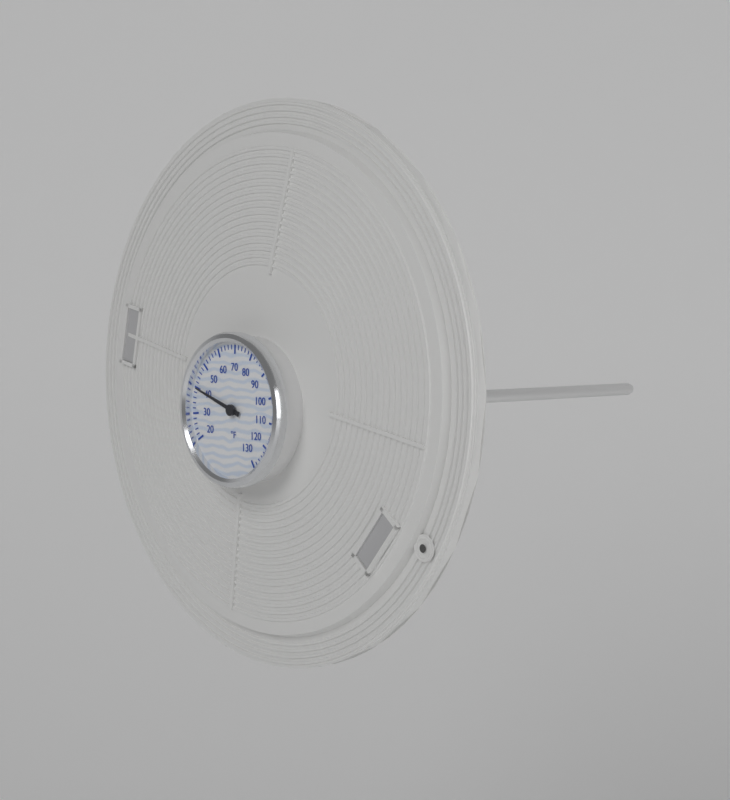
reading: 40 °F
